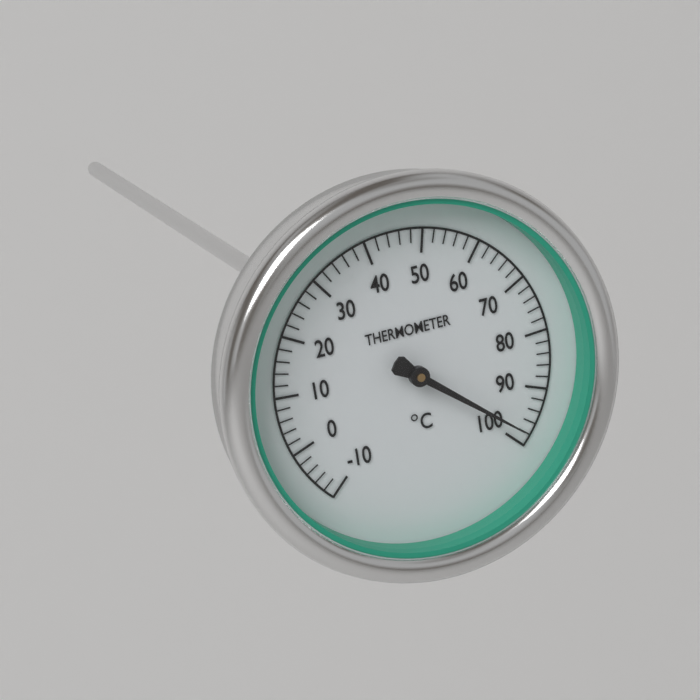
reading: 98 °C
